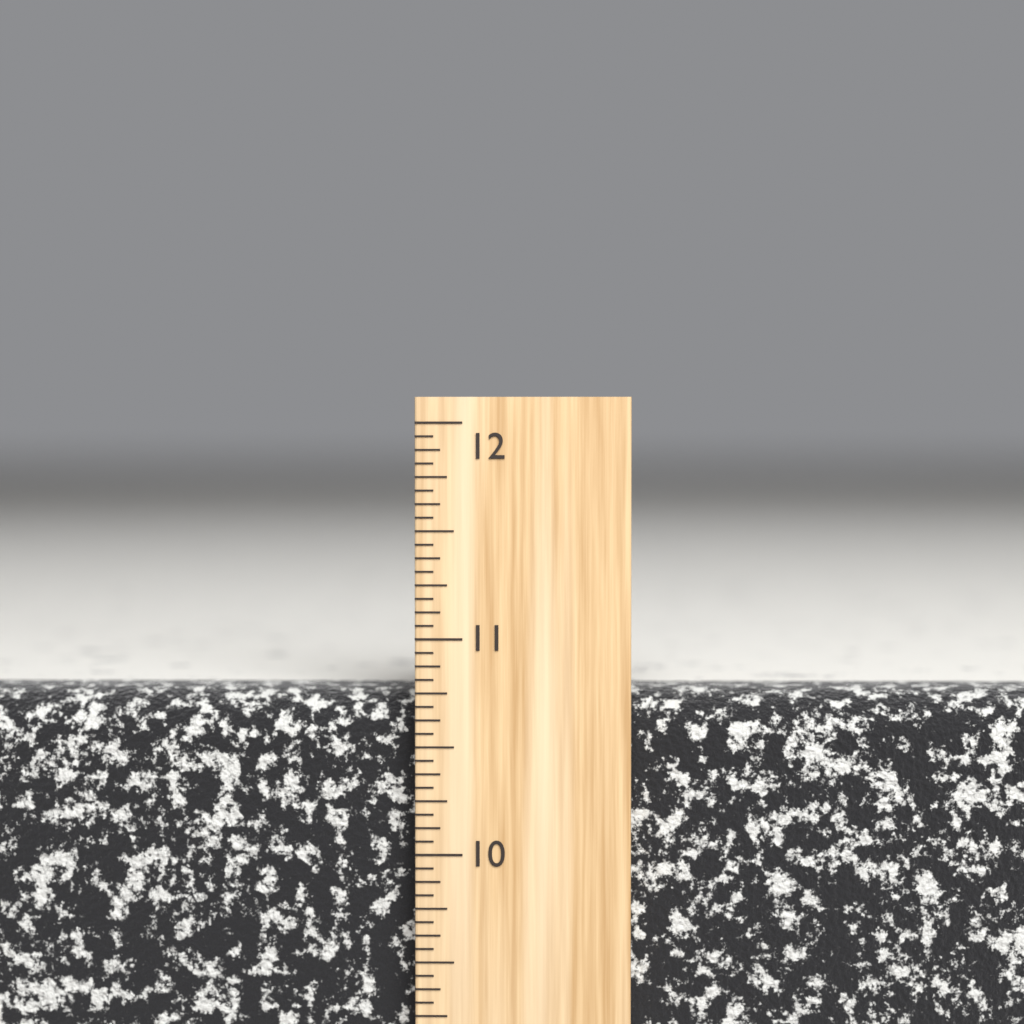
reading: 10.7500 inch
